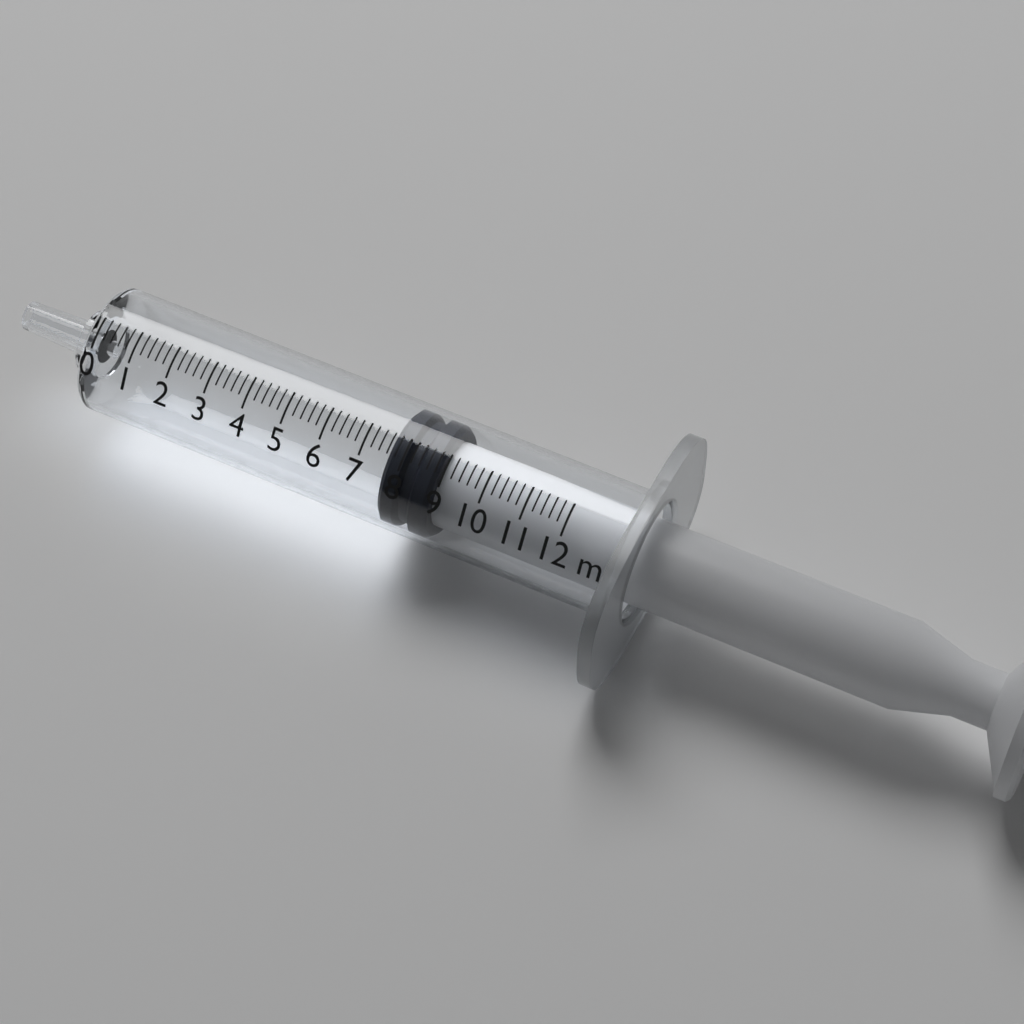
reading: 7.6 ml
